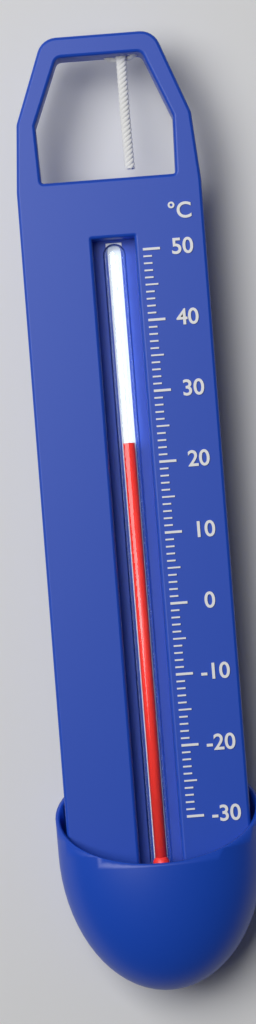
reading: 23 °C
